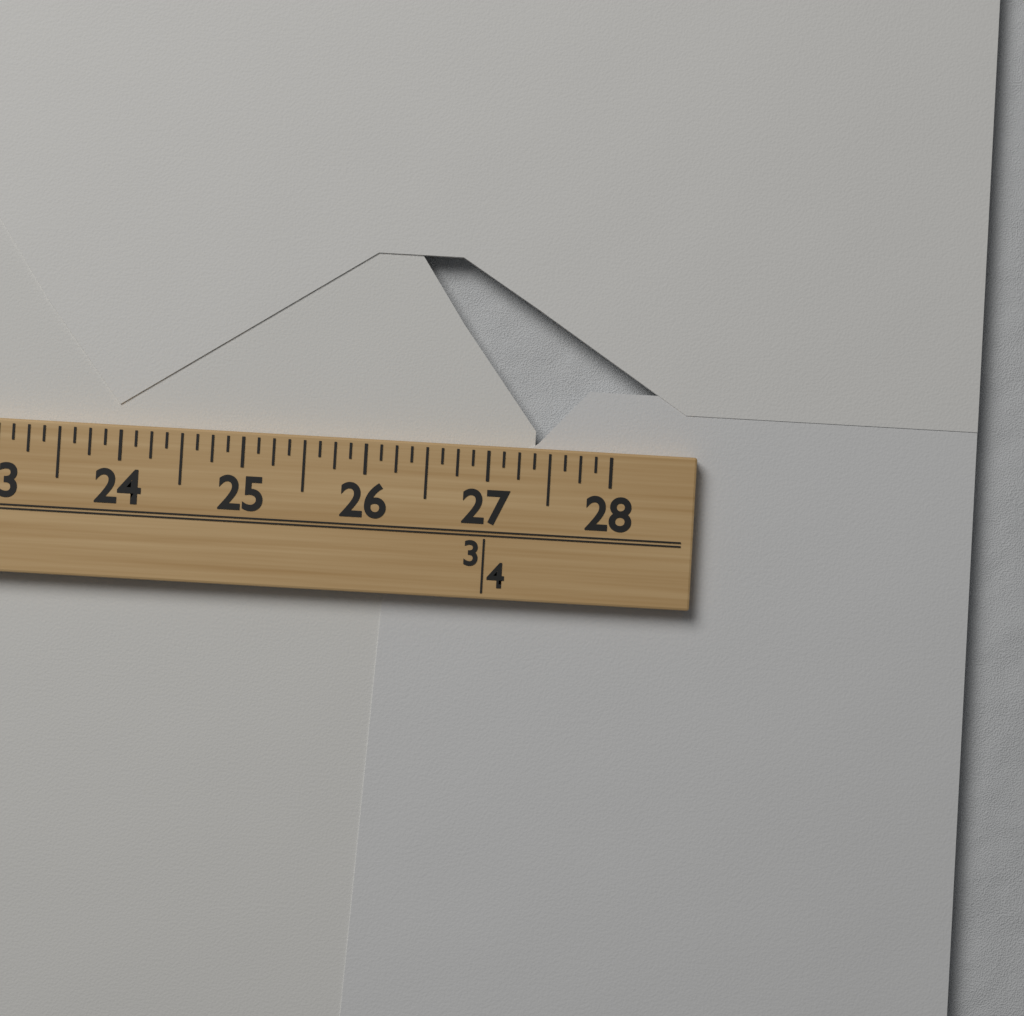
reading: 27.375 (no unit)
